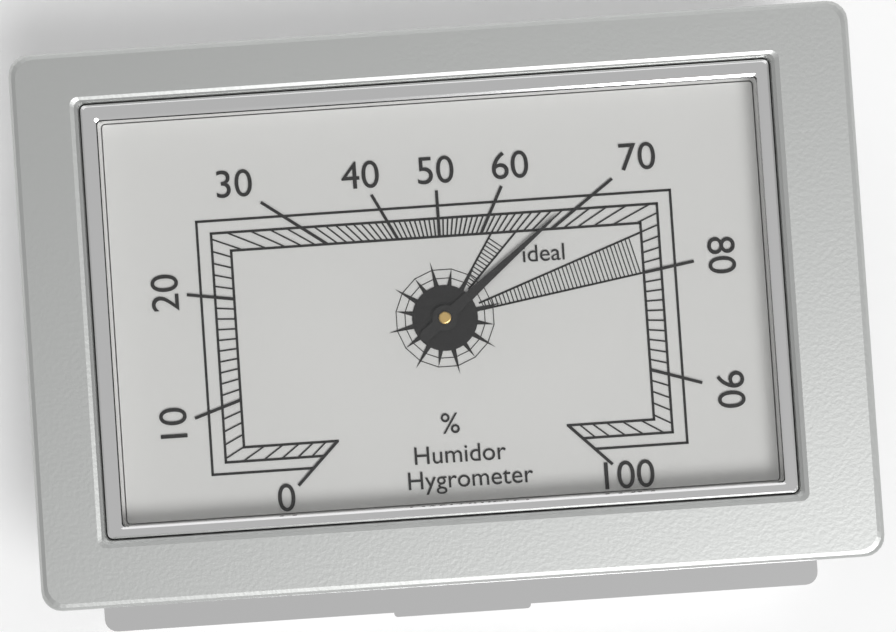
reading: 69 %
